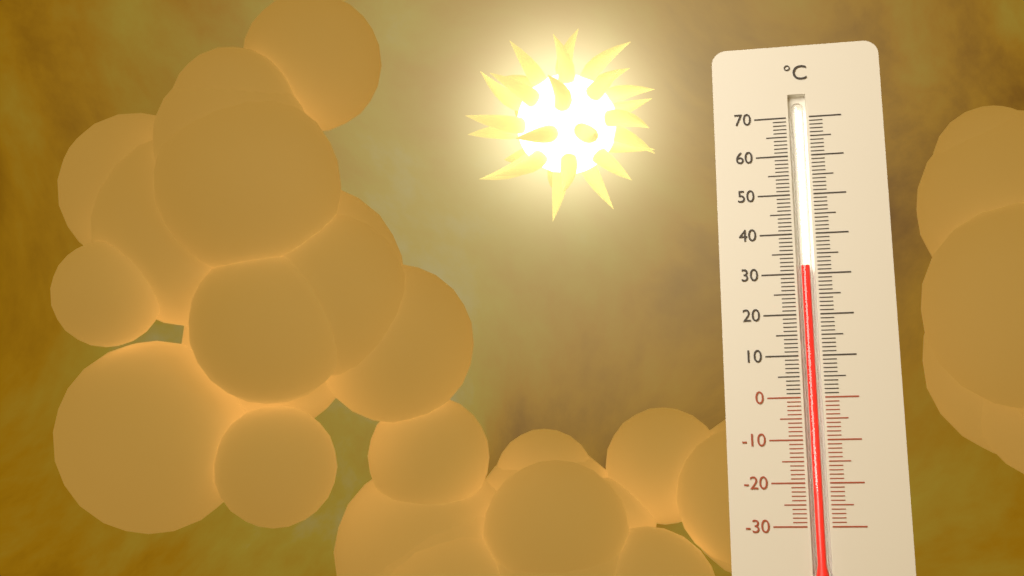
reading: 32 °C
